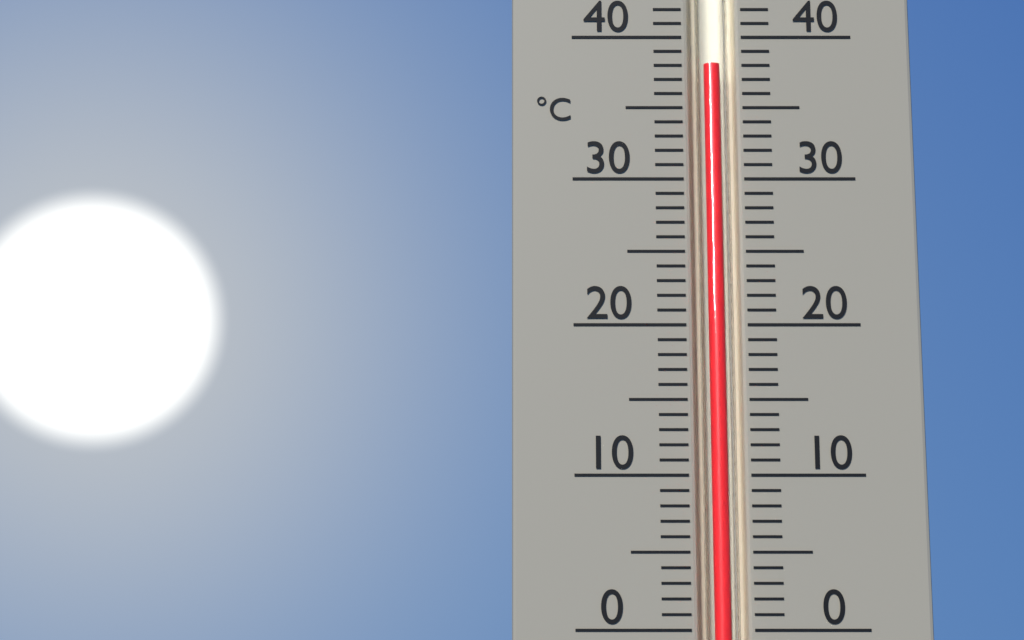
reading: 38 °C
